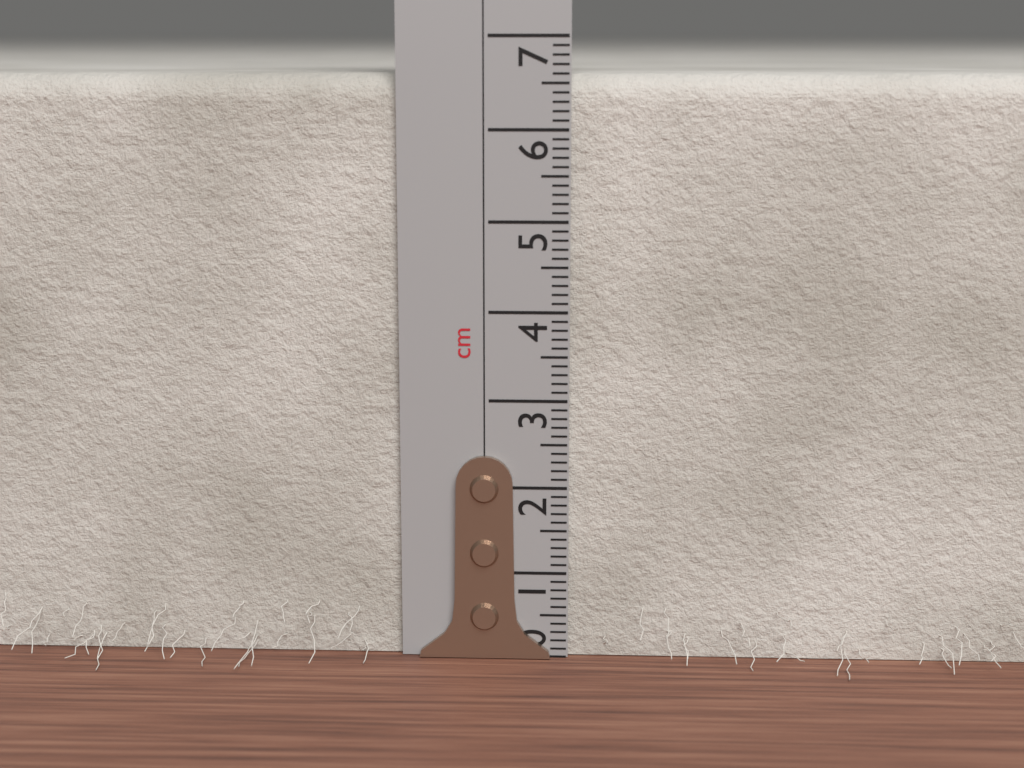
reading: 6.6 cm
